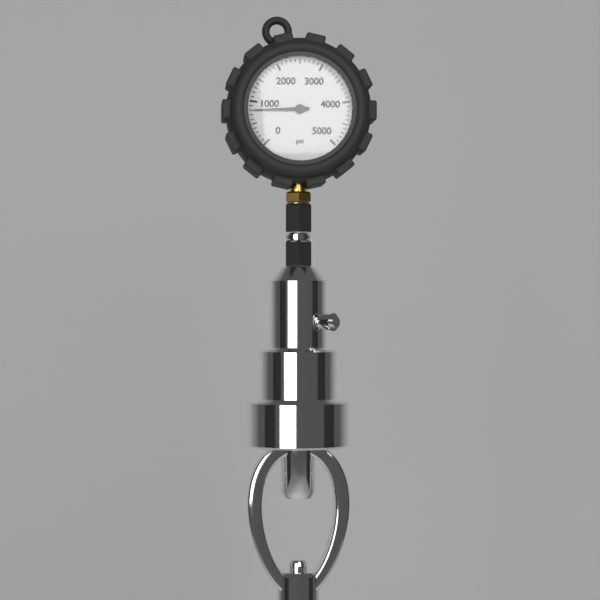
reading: 800 psi
